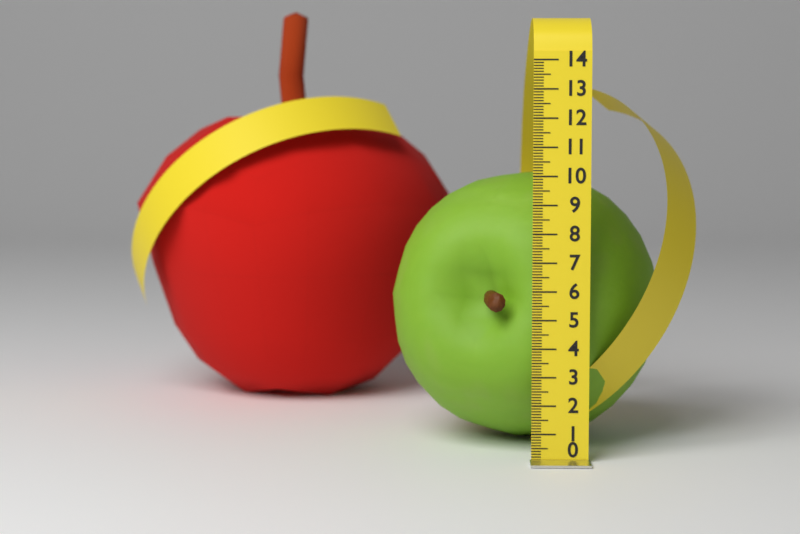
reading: 9.9 (no unit)
